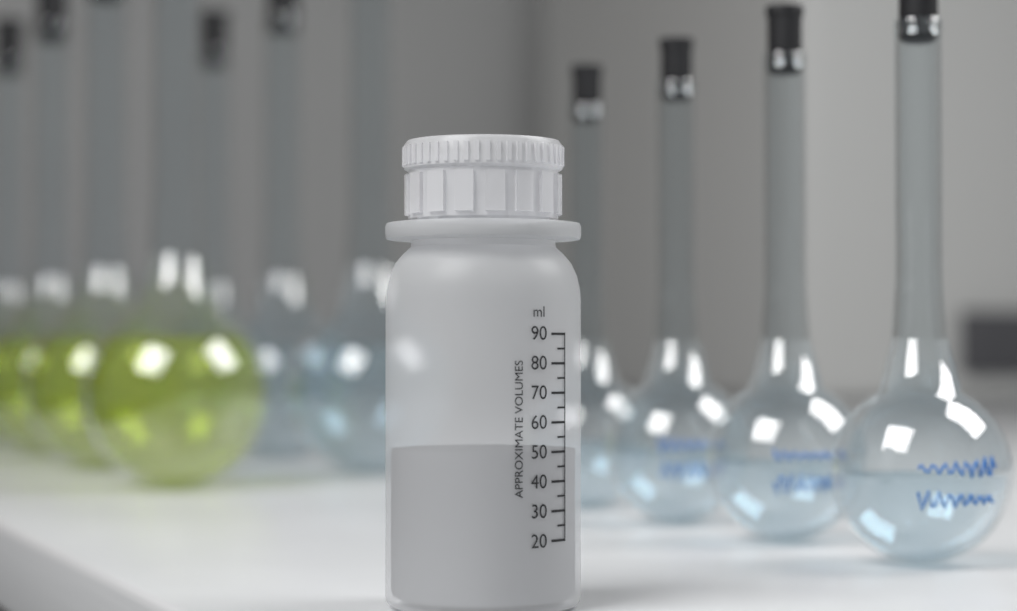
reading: 50 ml
